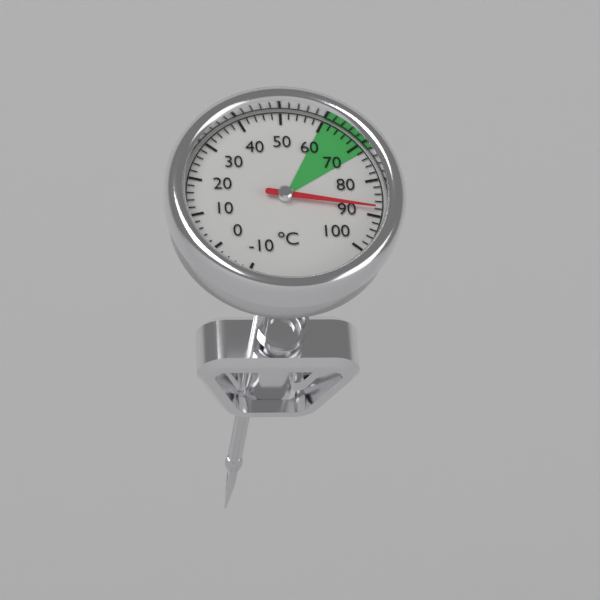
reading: 88 °C
